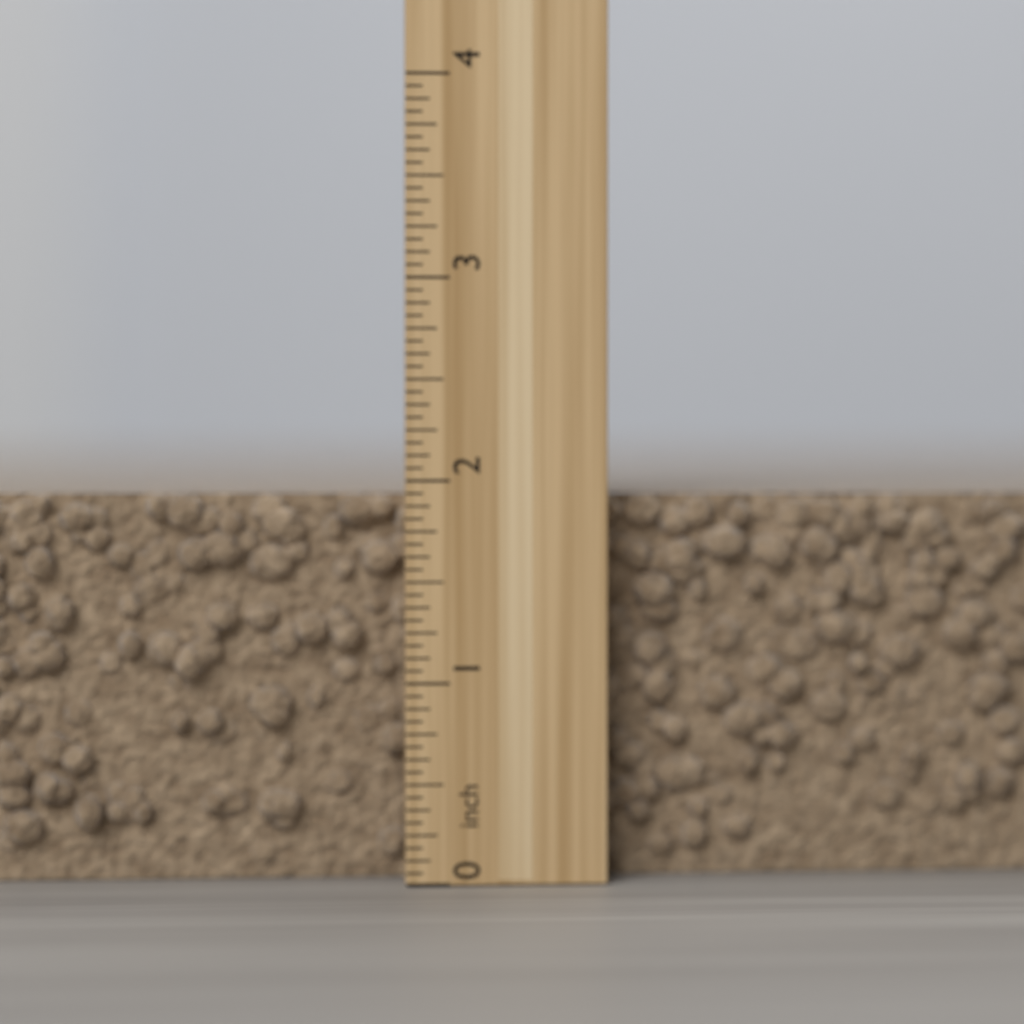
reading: 1.9375 inch
